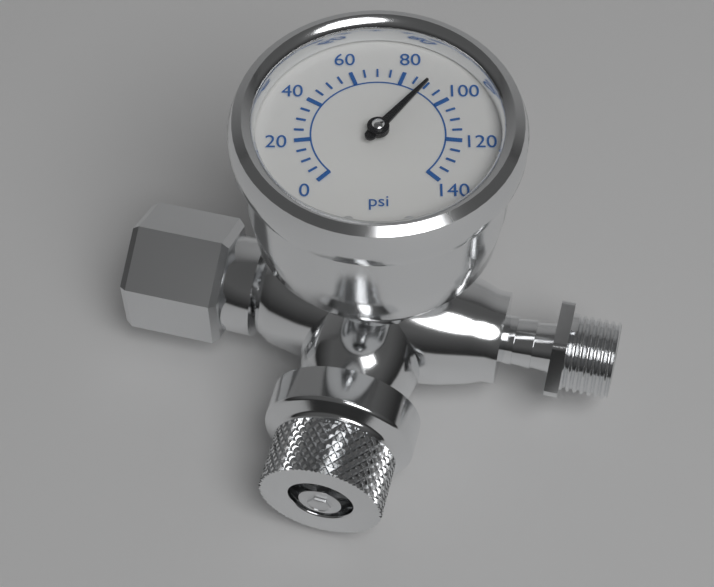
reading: 90 psi
